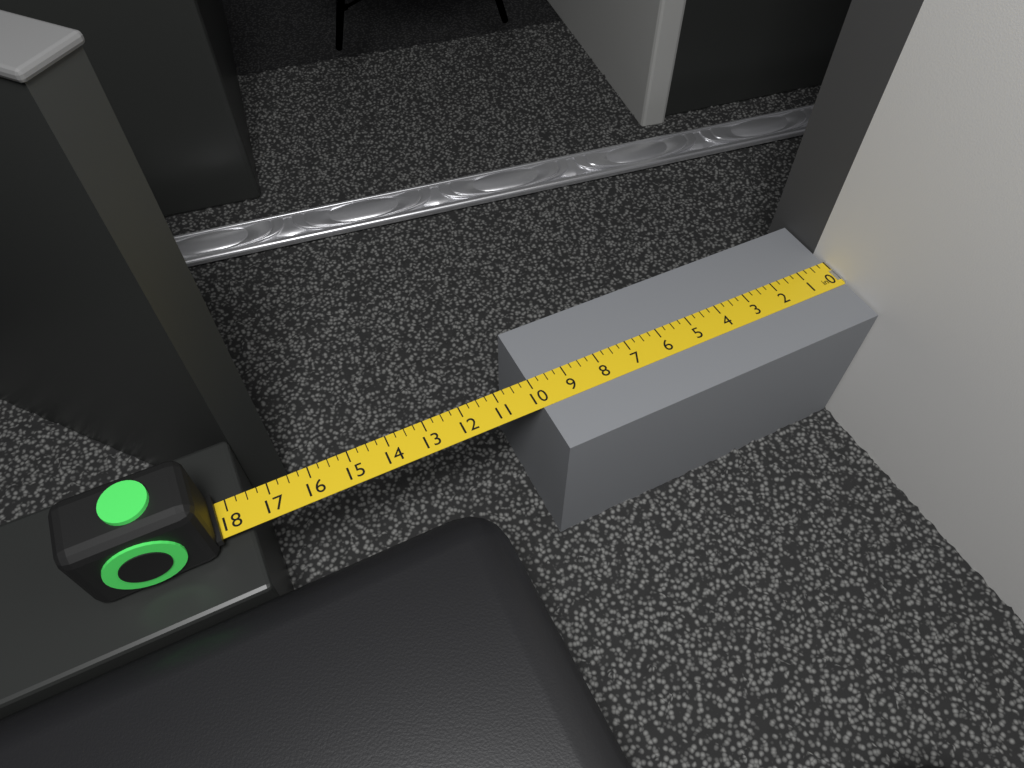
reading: 10.00 in
